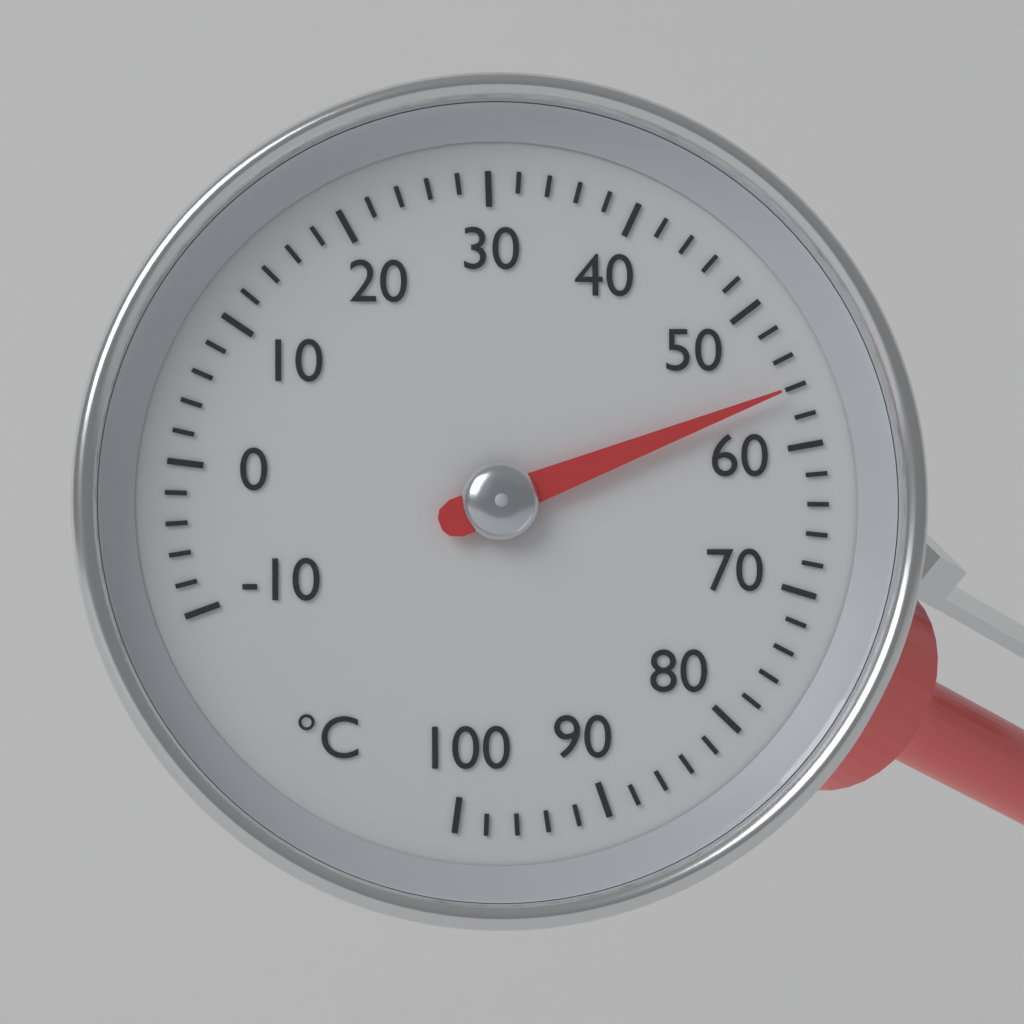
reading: 56 °C
